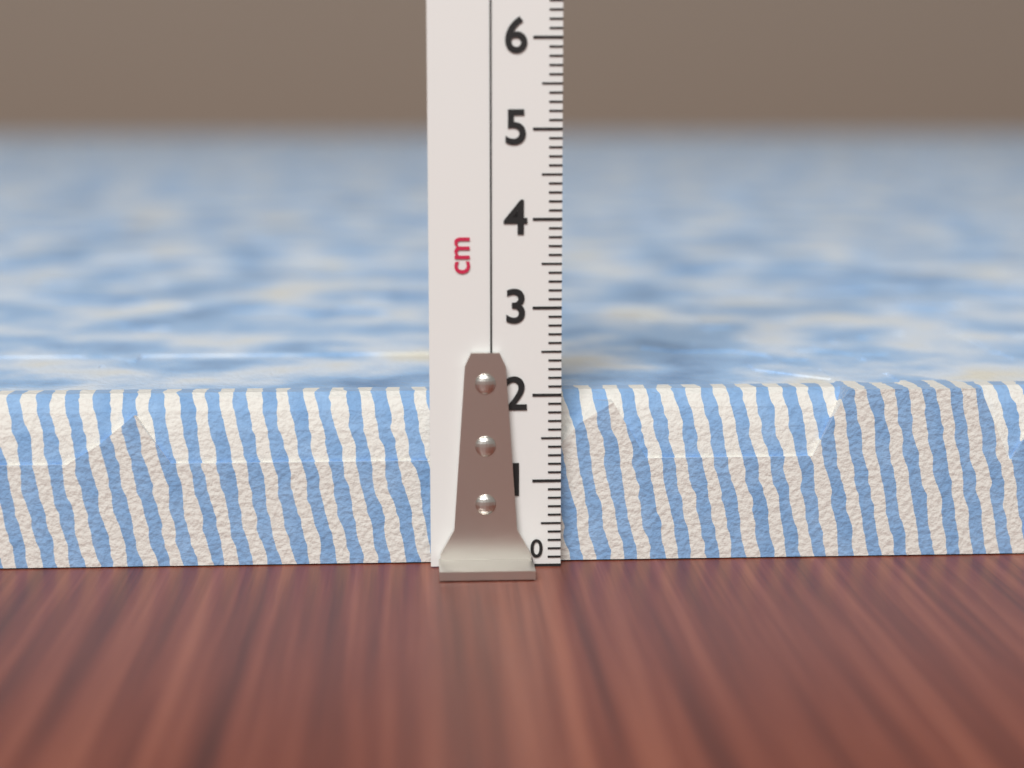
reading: 2.0 cm
